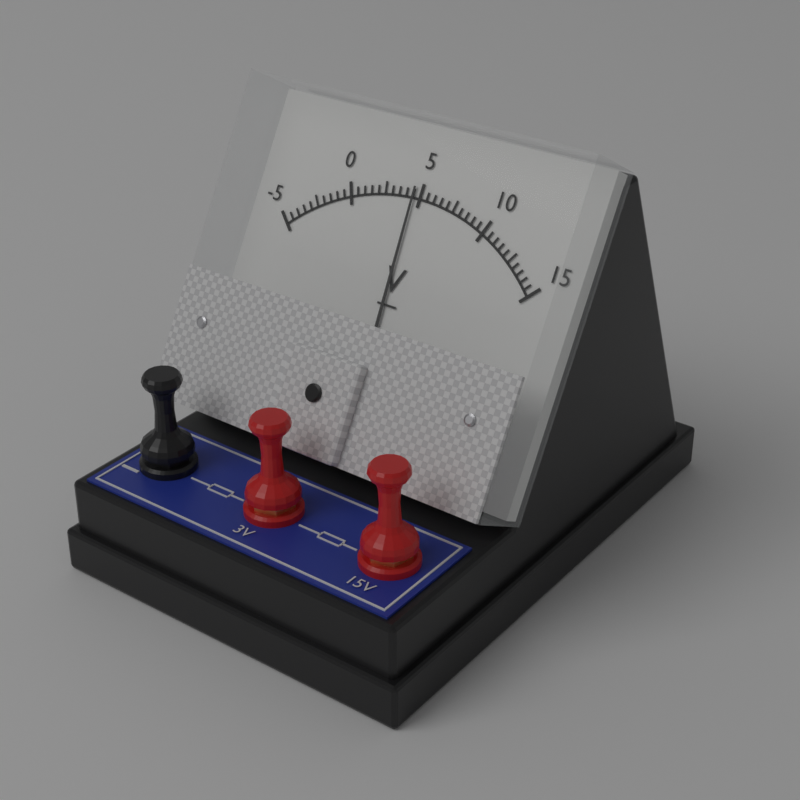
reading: 4.5 V
